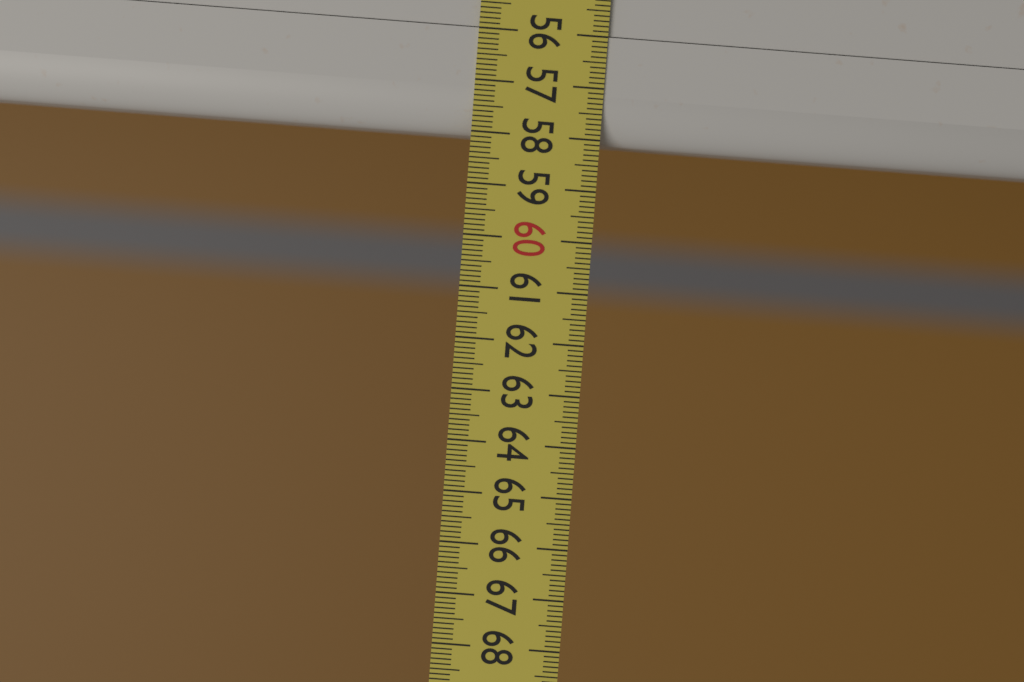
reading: 58.1 (no unit)
